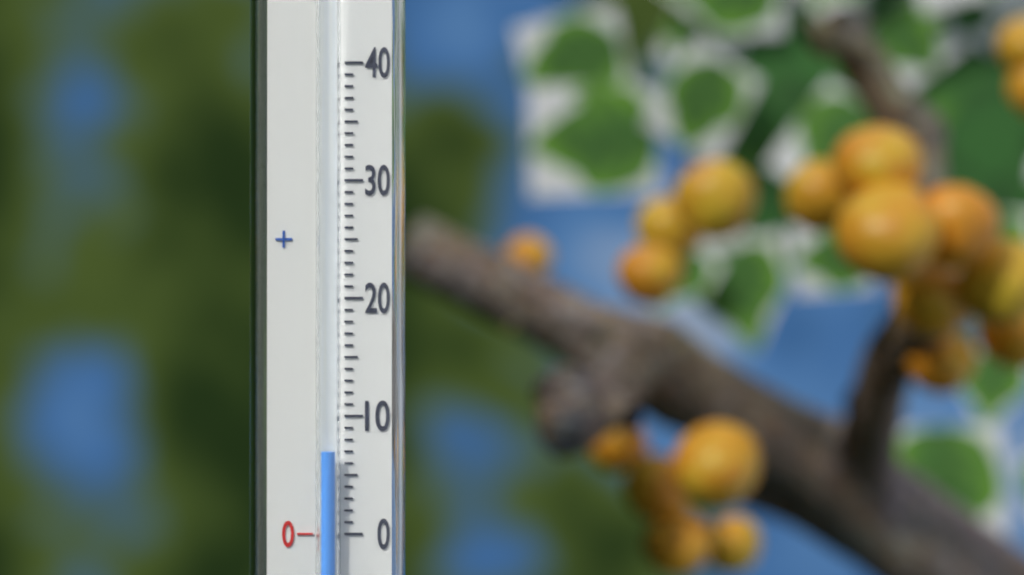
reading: 7 (no unit)
